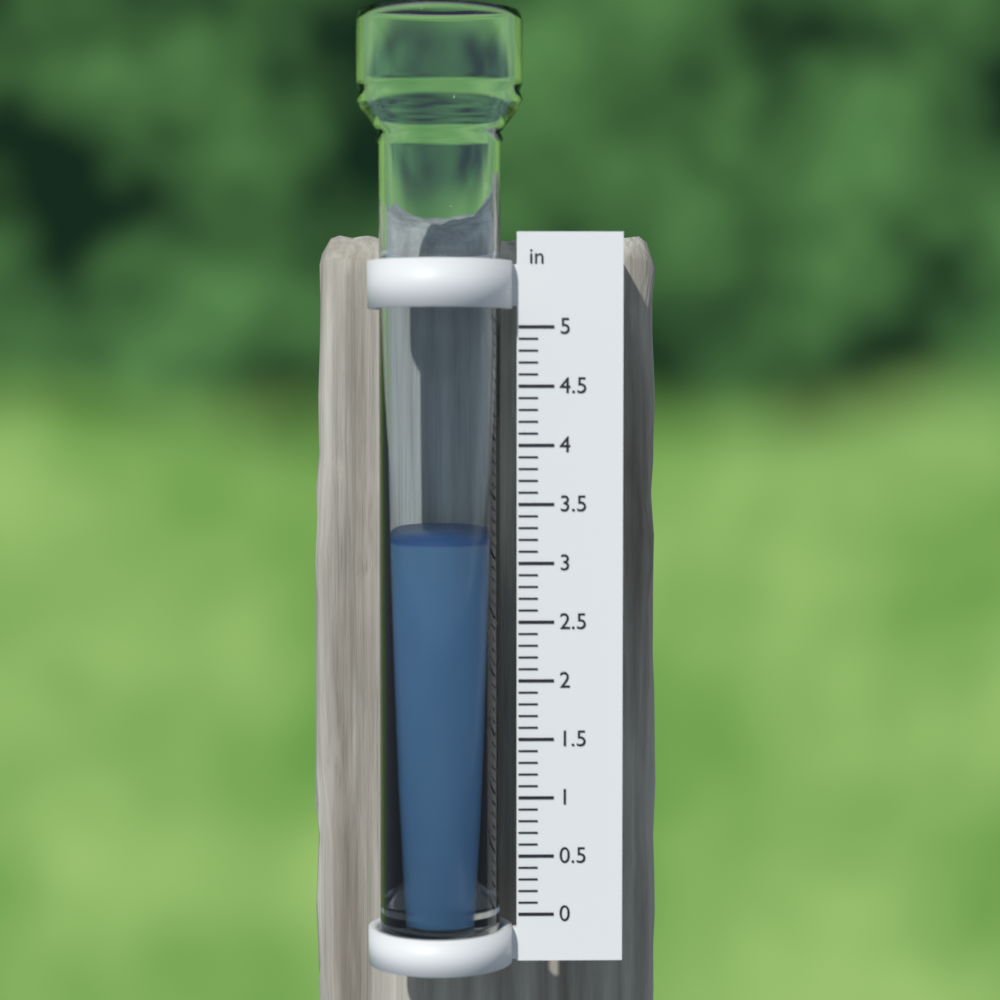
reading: 3.2 in
